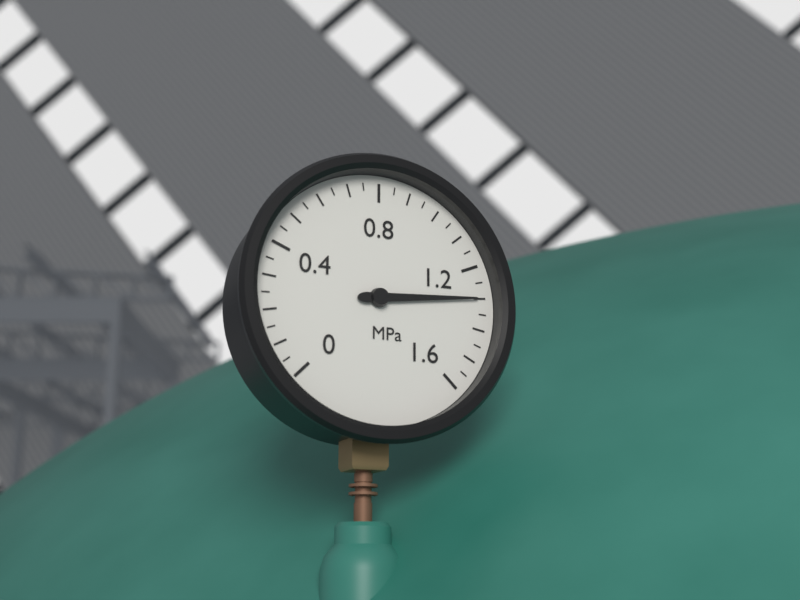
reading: 1.30 MPa
